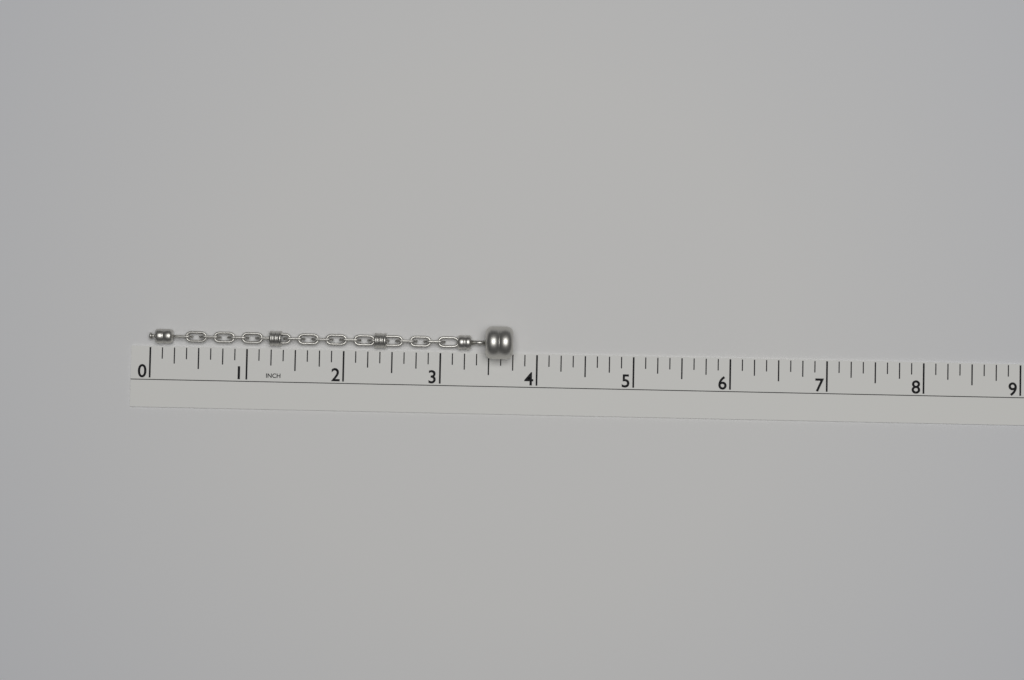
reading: 3.750 in
